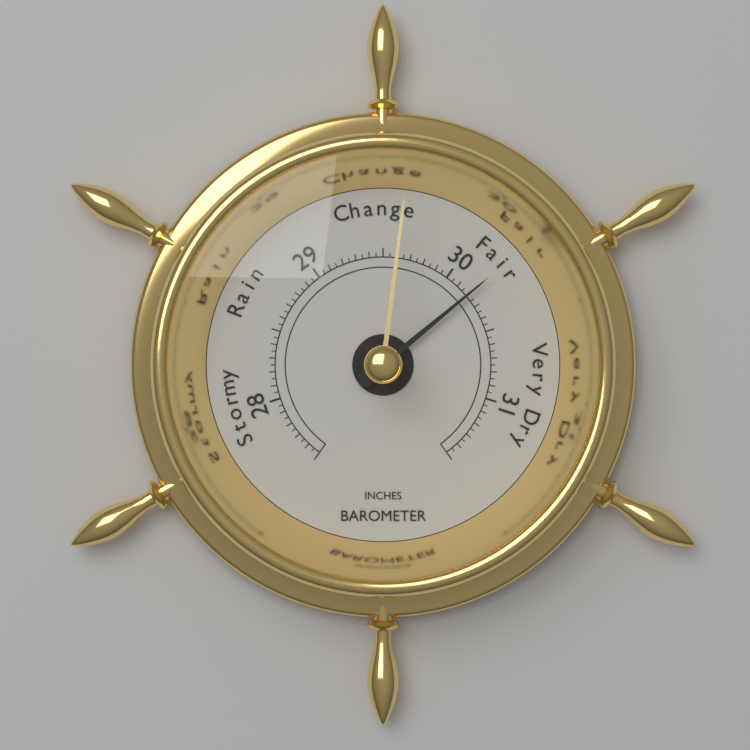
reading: 30.20 inches
